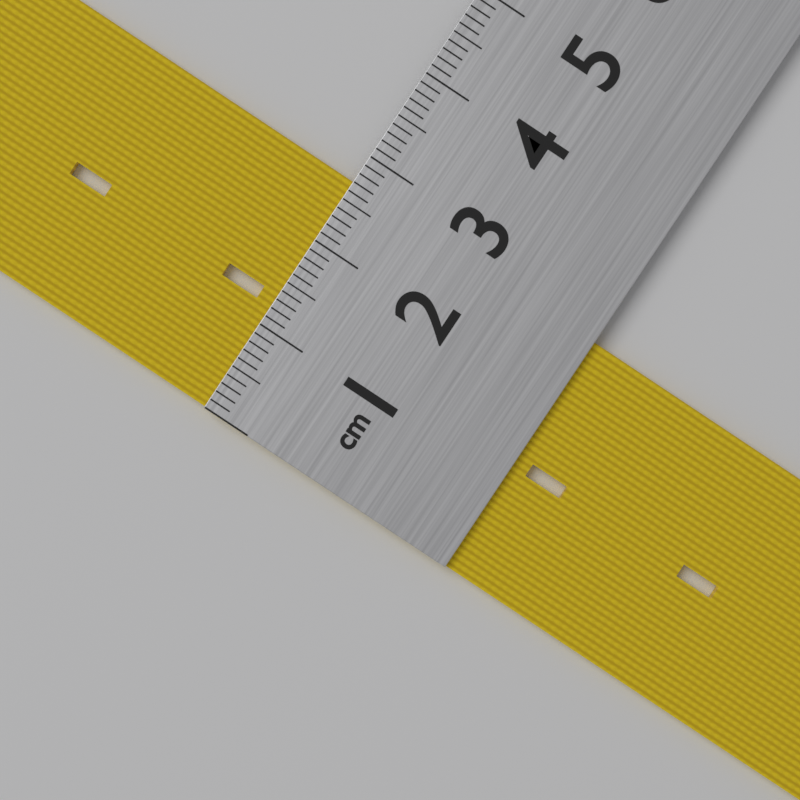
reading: 2.7 cm
